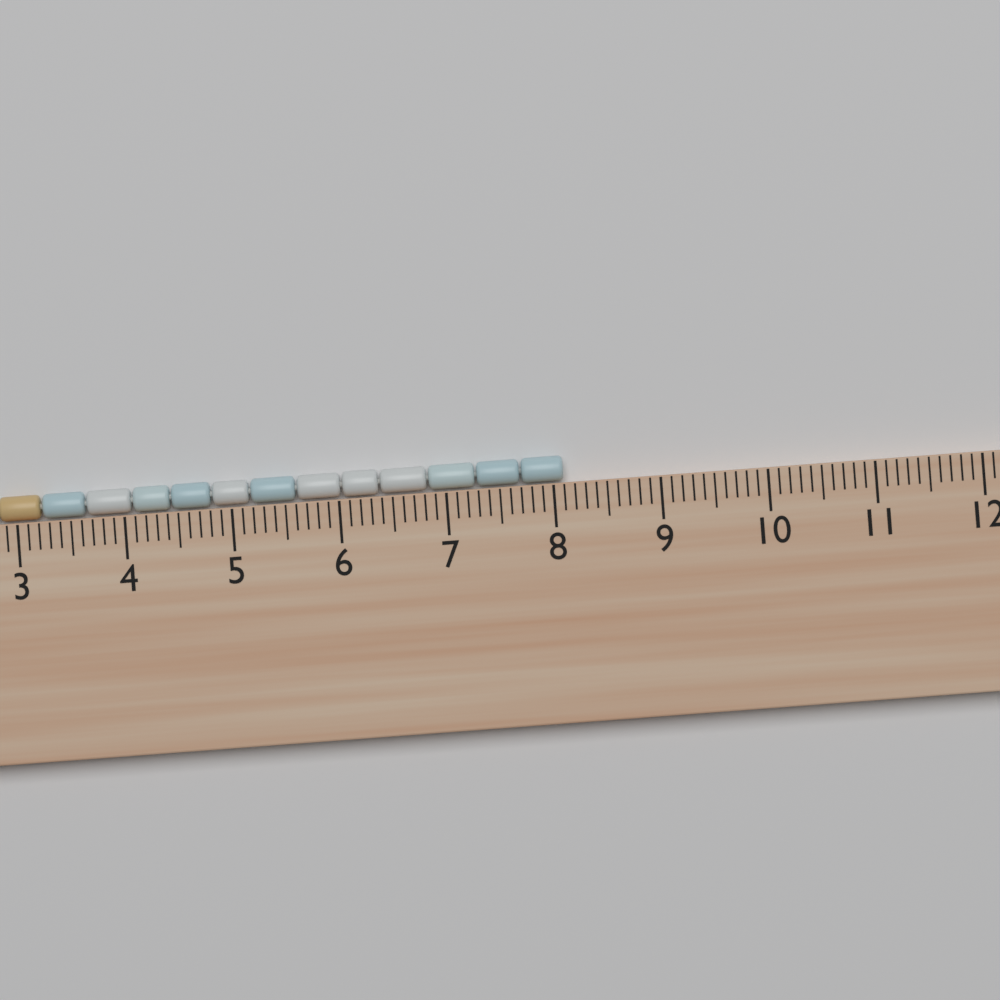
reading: 8.1 cm
